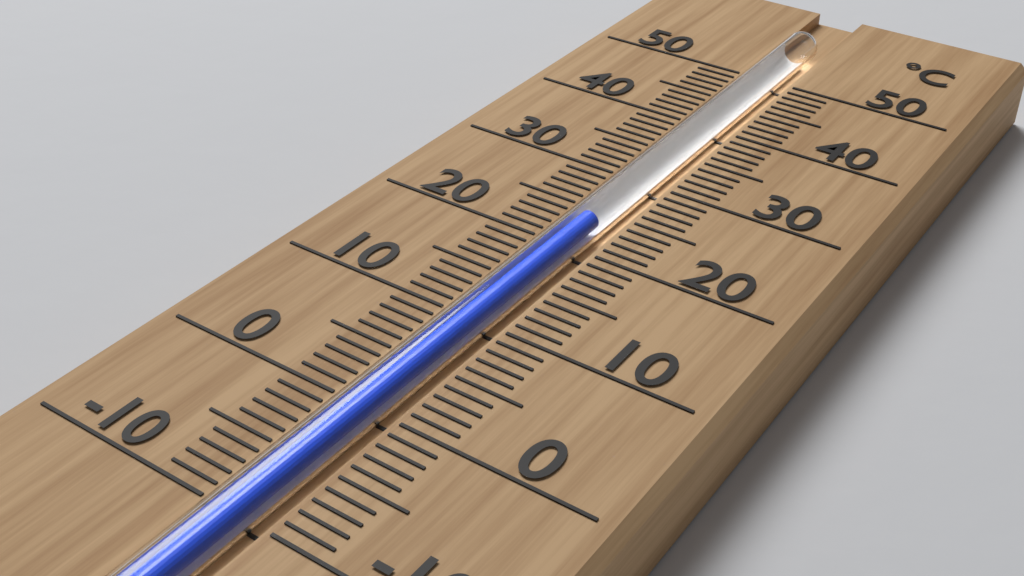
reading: 23 °C
